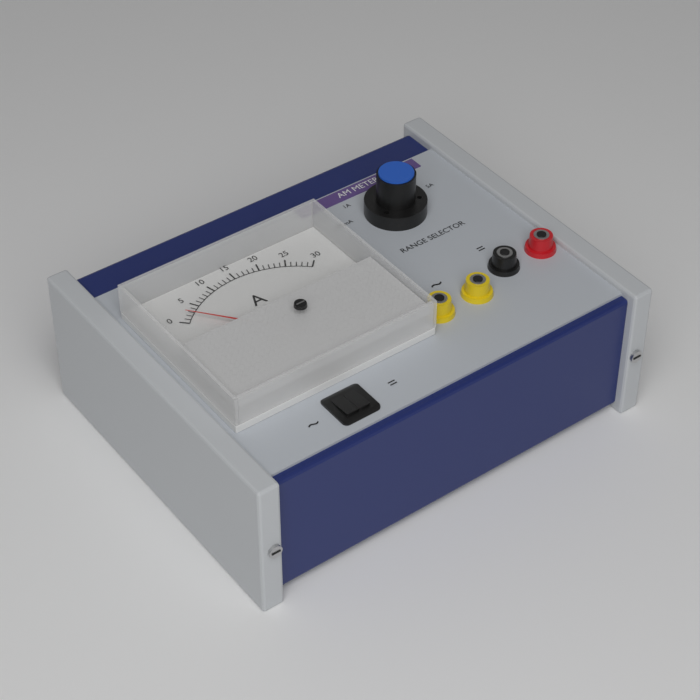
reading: 2 A
